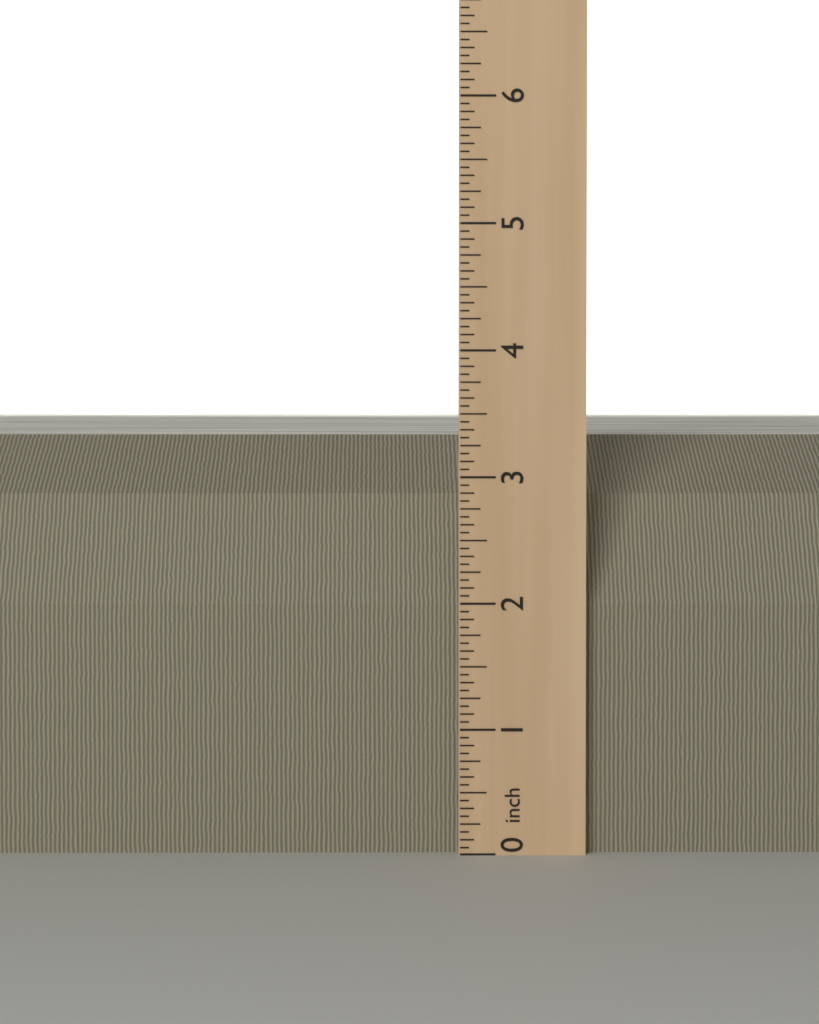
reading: 3.3125 inch
